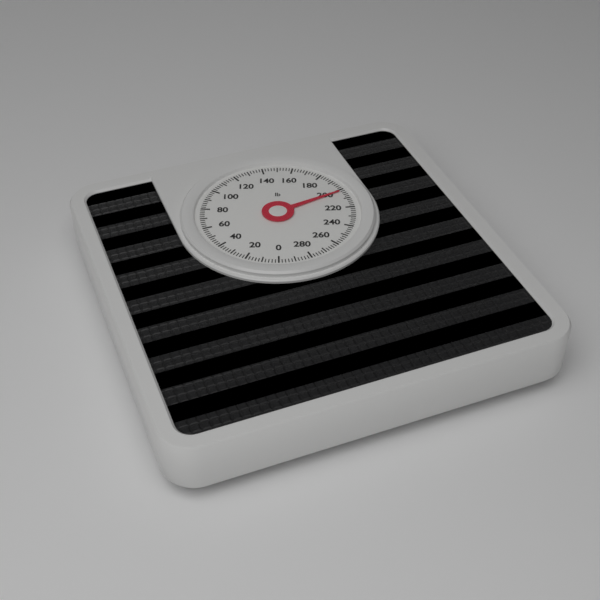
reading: 202 lb
